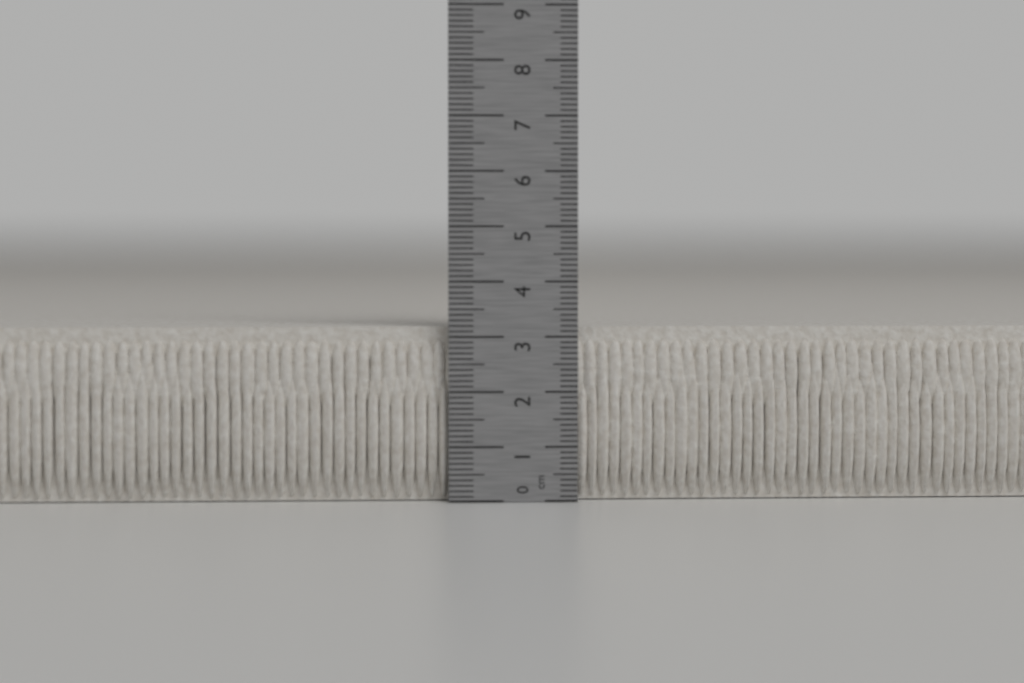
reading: 3.2 cm
